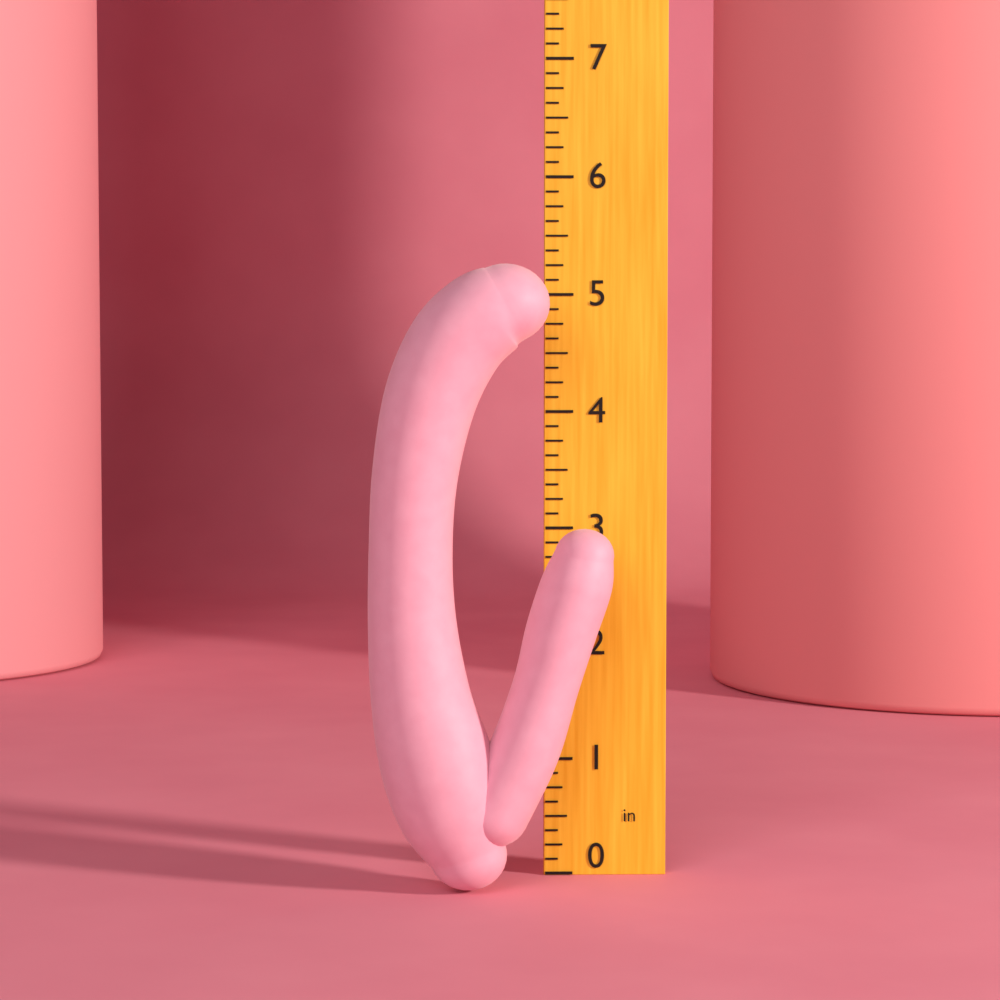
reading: 5.250 in
